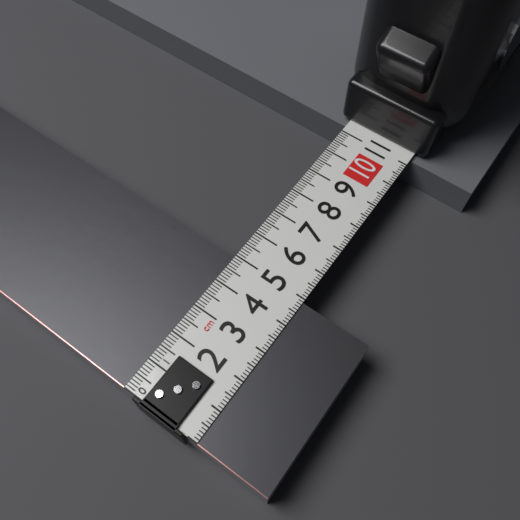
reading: 4.9 cm
